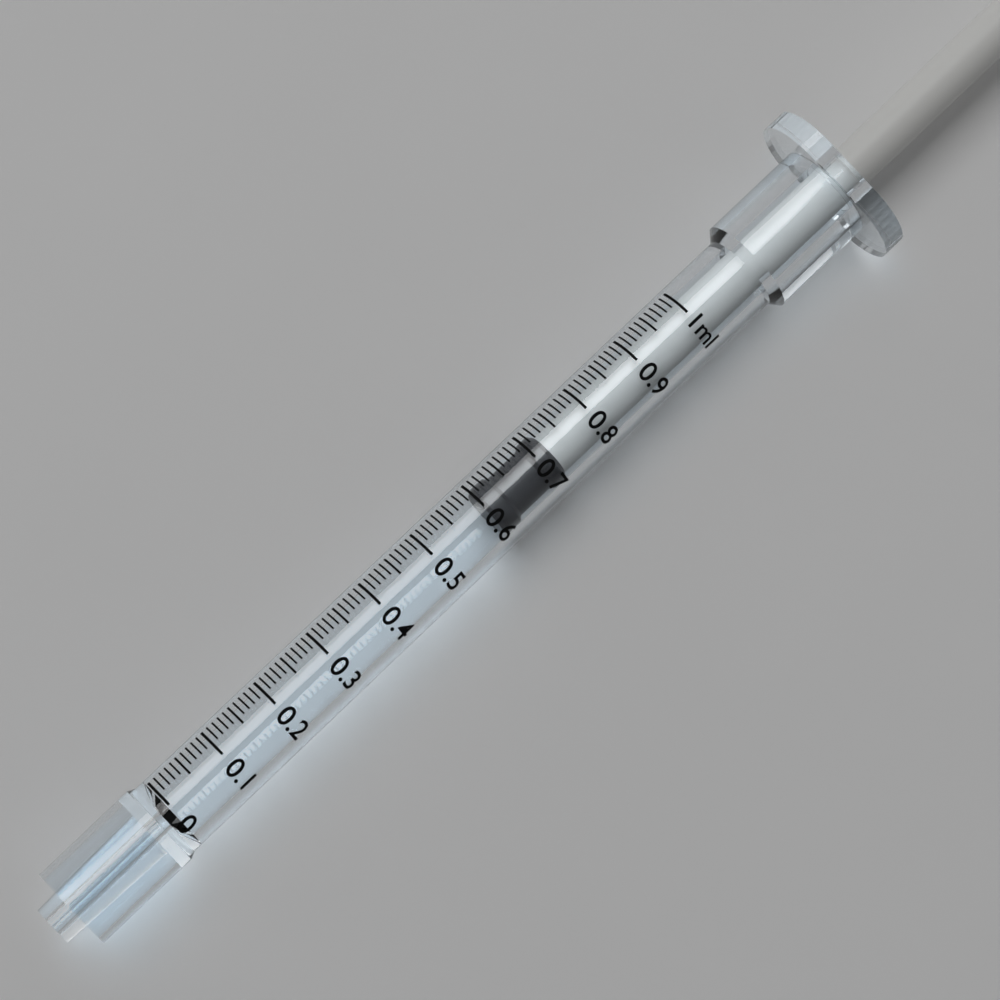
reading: 0.60 ml
